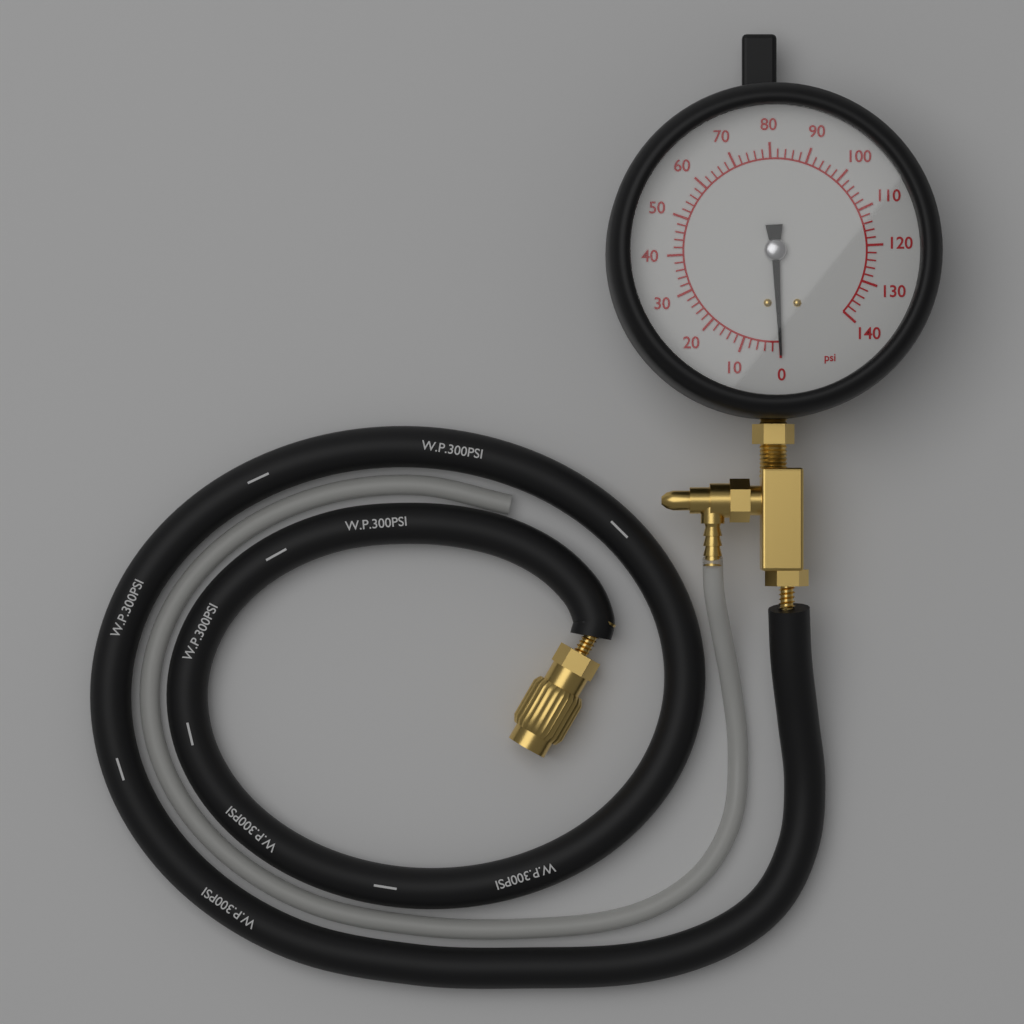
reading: 0 psi
